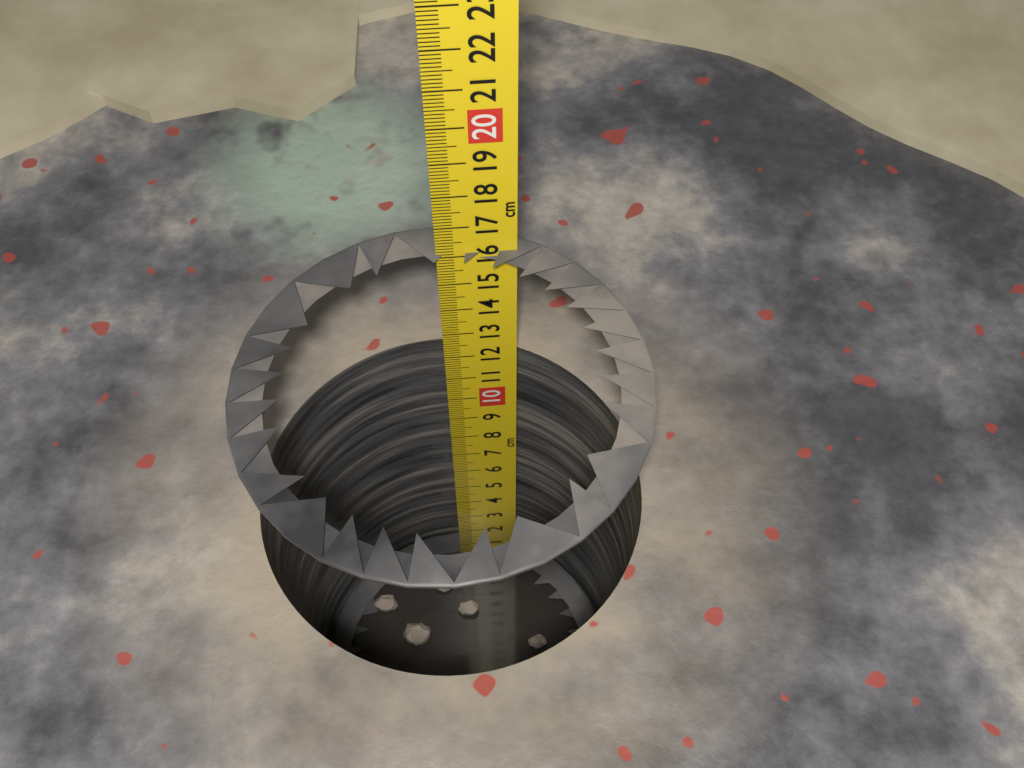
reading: 16.1 cm
